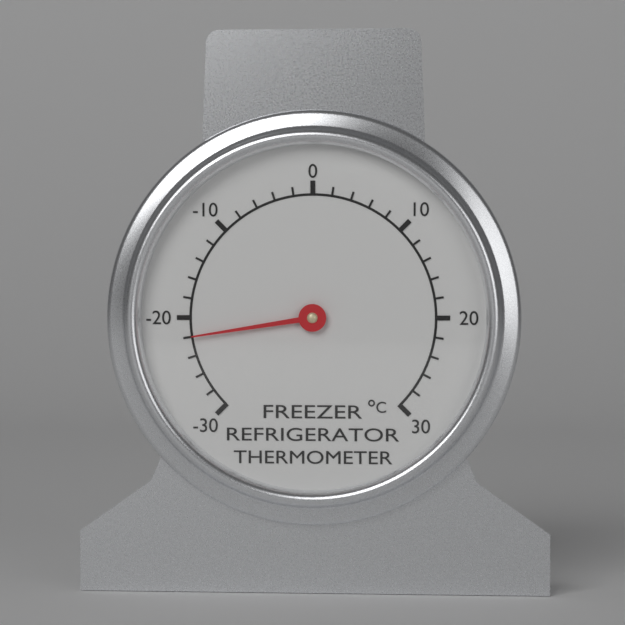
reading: -22 °C
